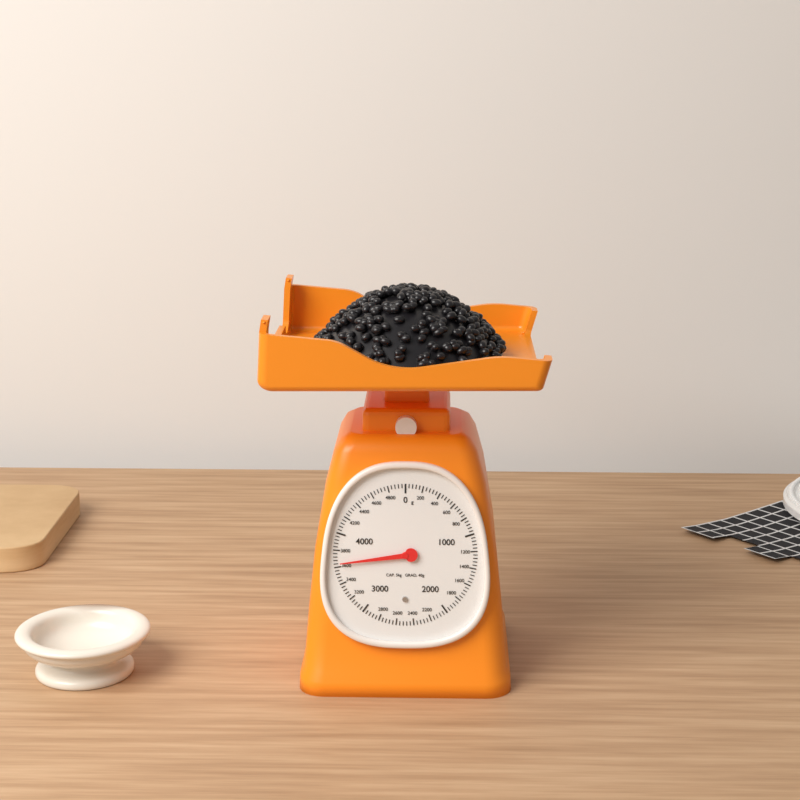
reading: 3640 g
